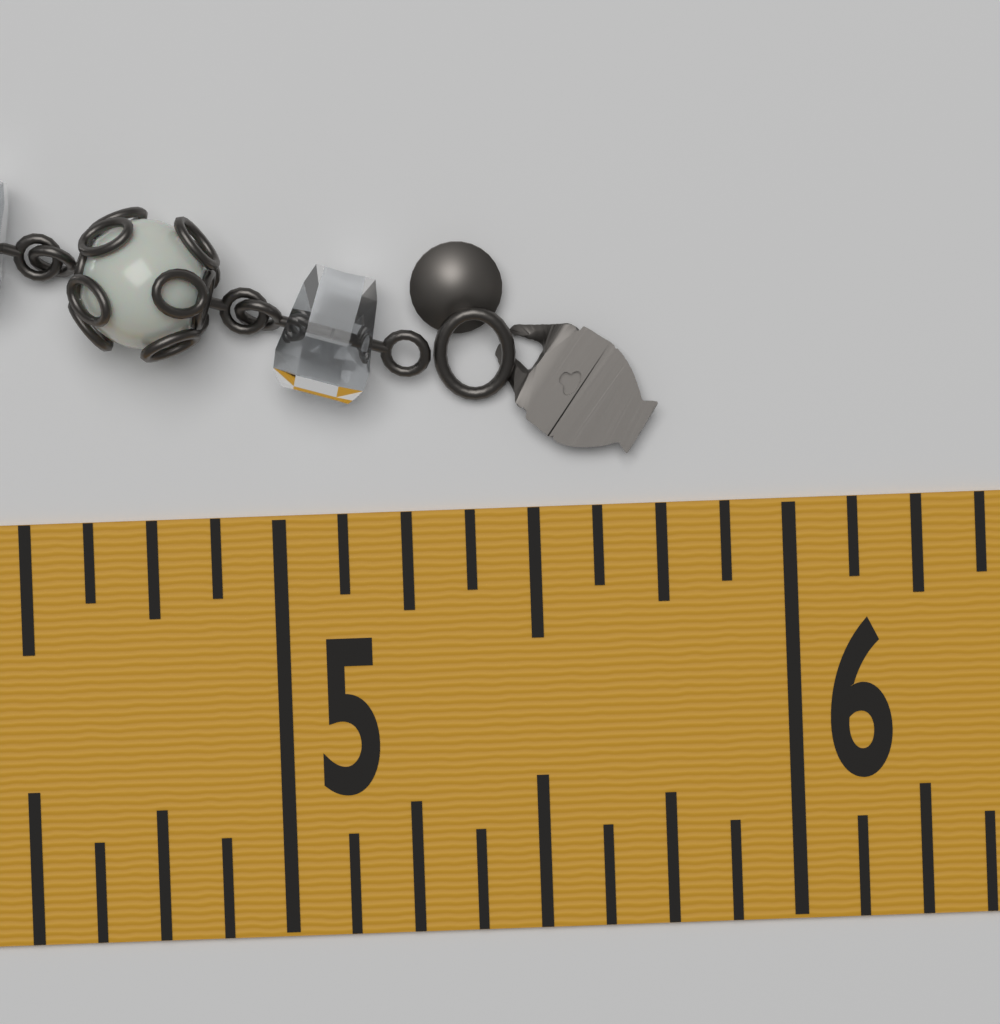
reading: 5.750 in
